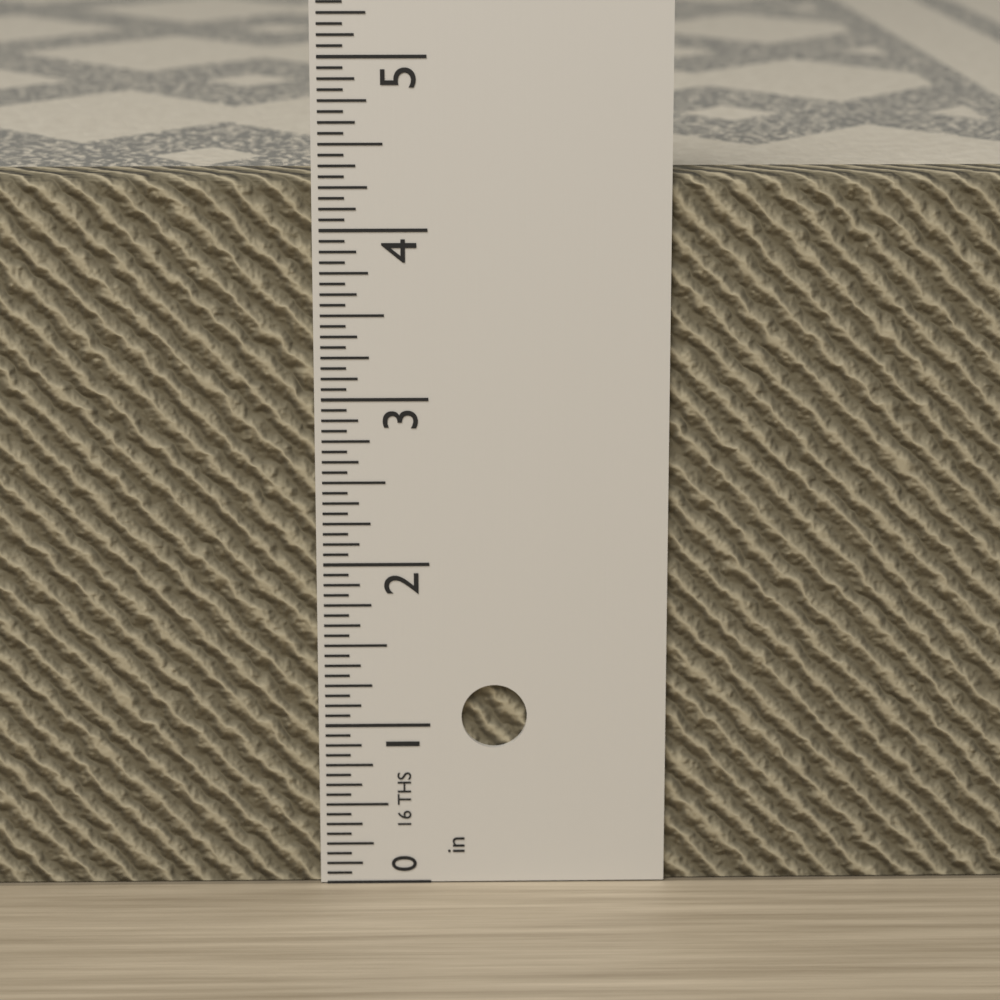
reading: 4.3125 in
